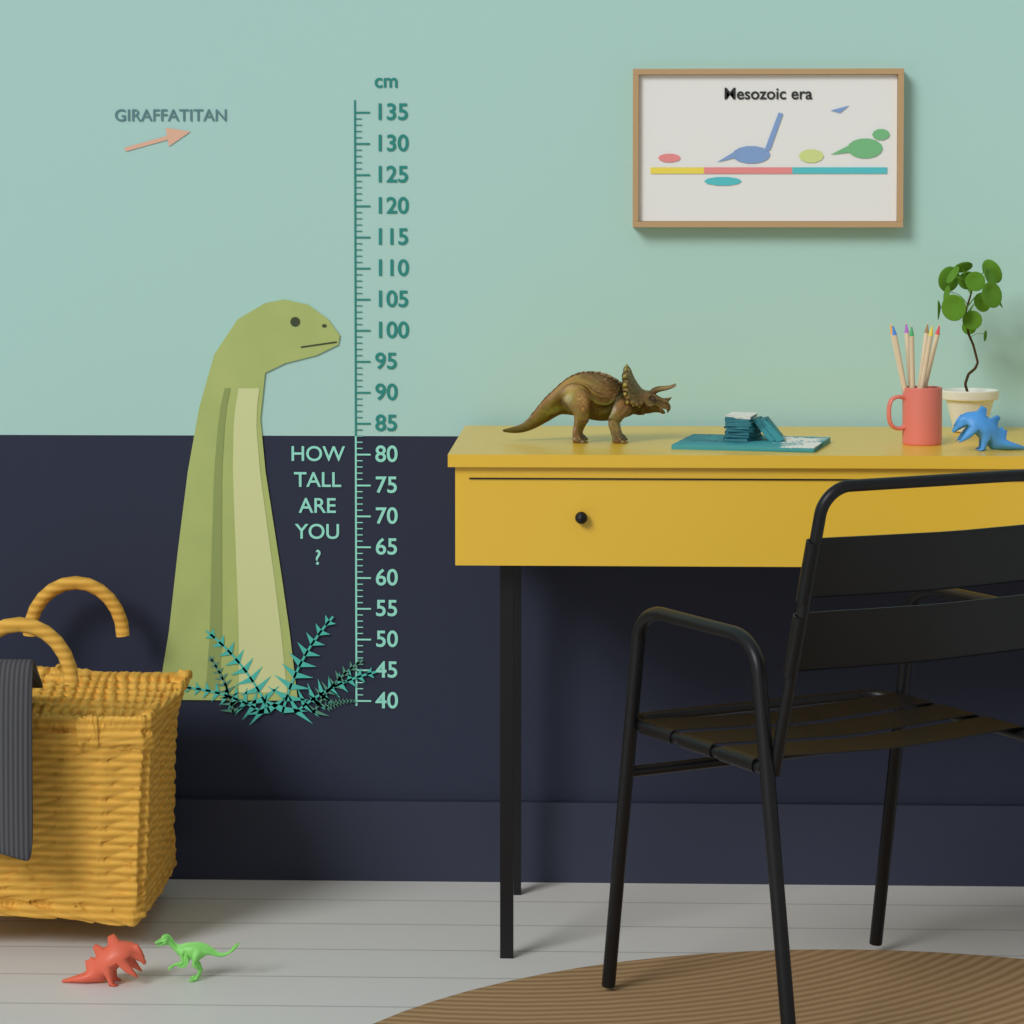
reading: 105 cm
